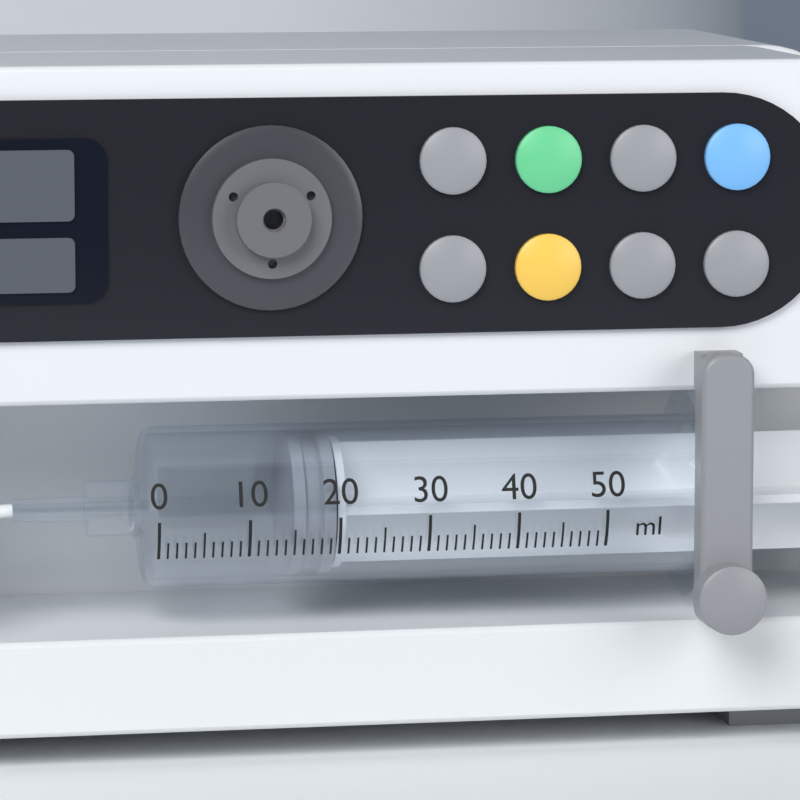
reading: 15 ml
